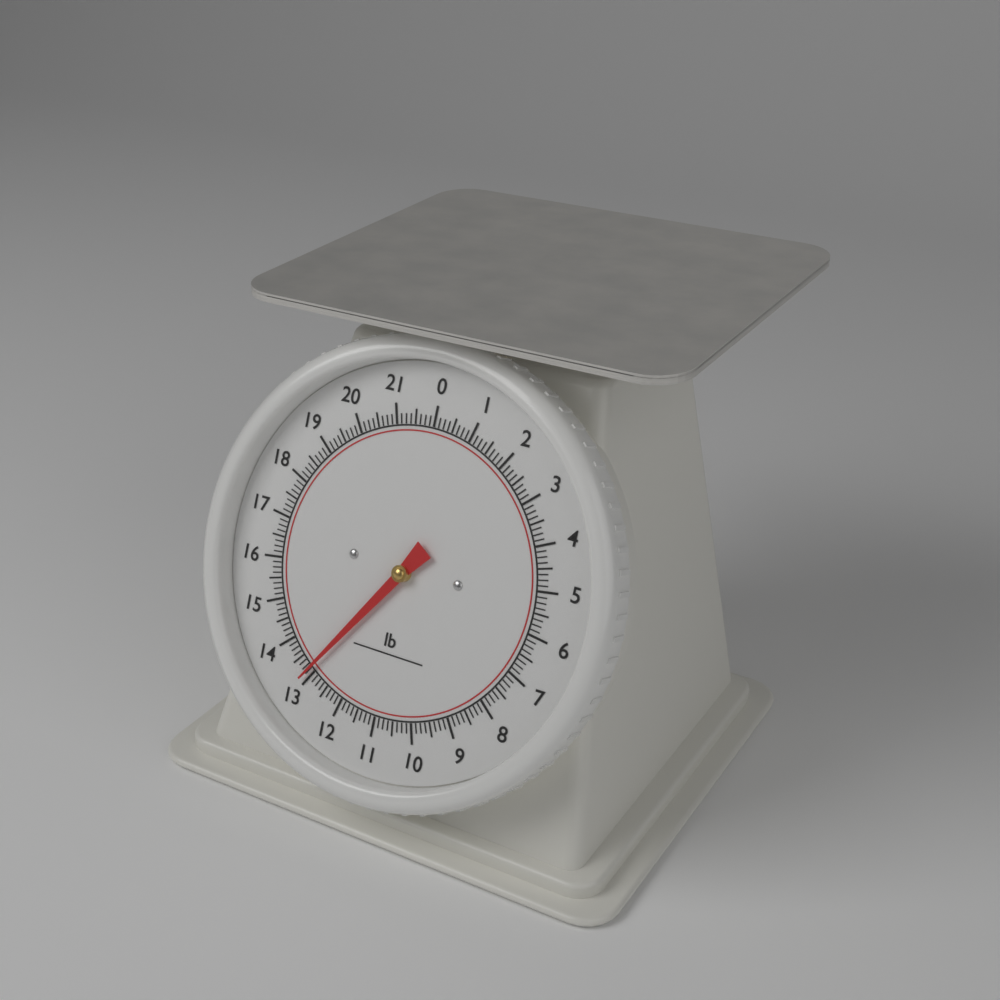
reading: 13.125 lb
